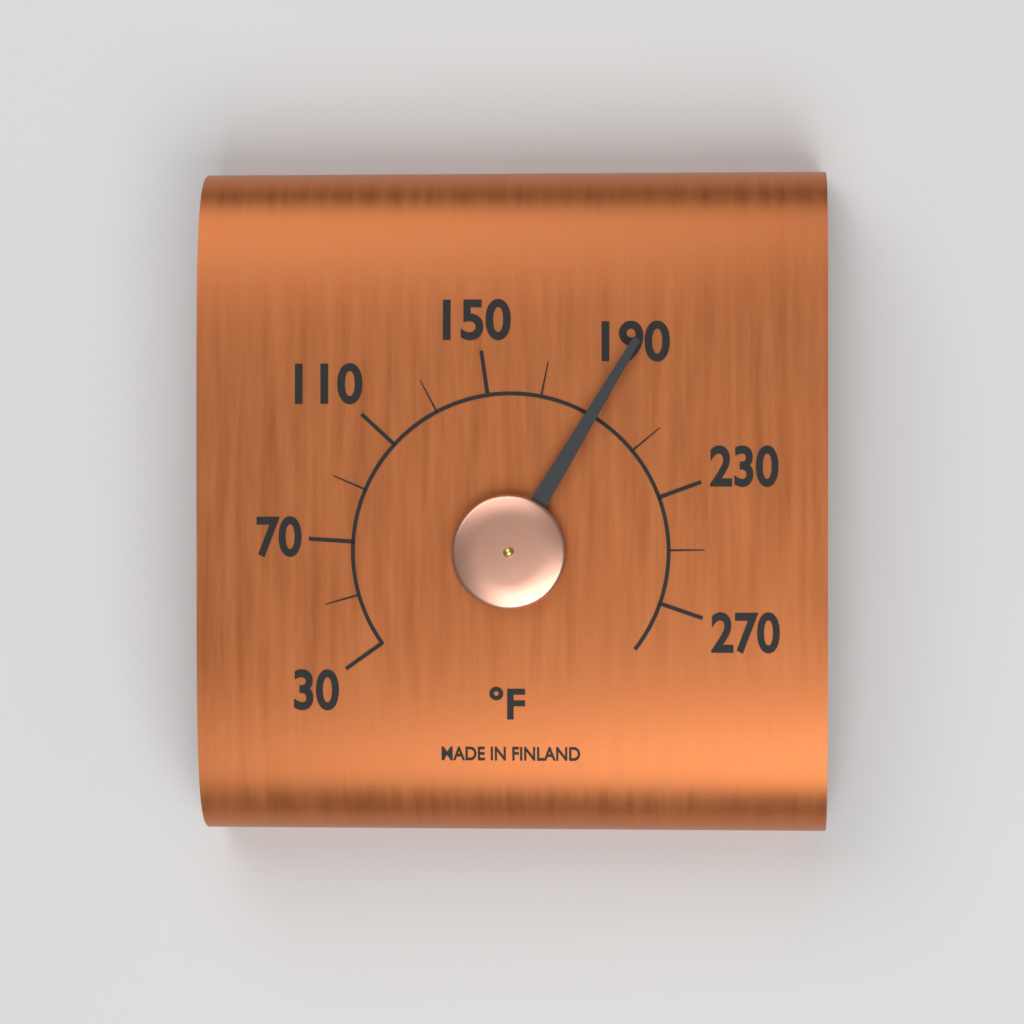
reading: 190 °F
